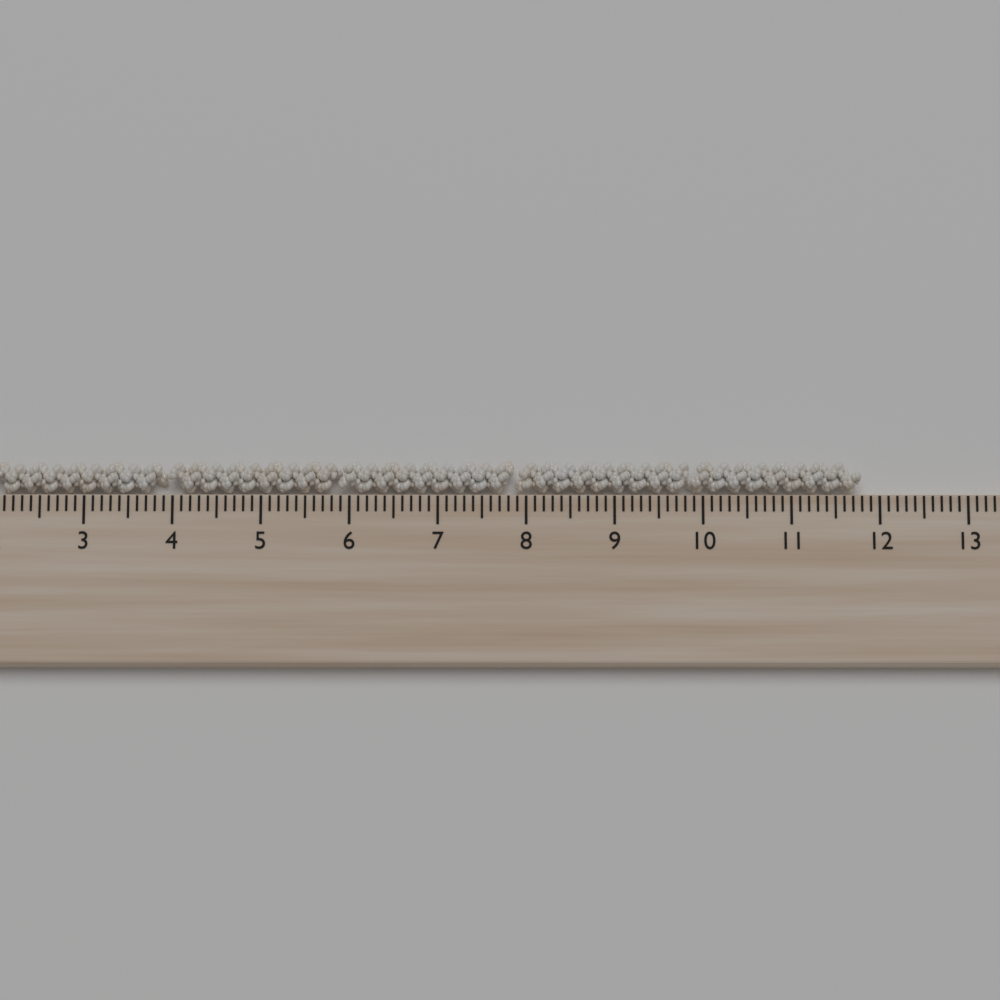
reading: 11.8 cm
